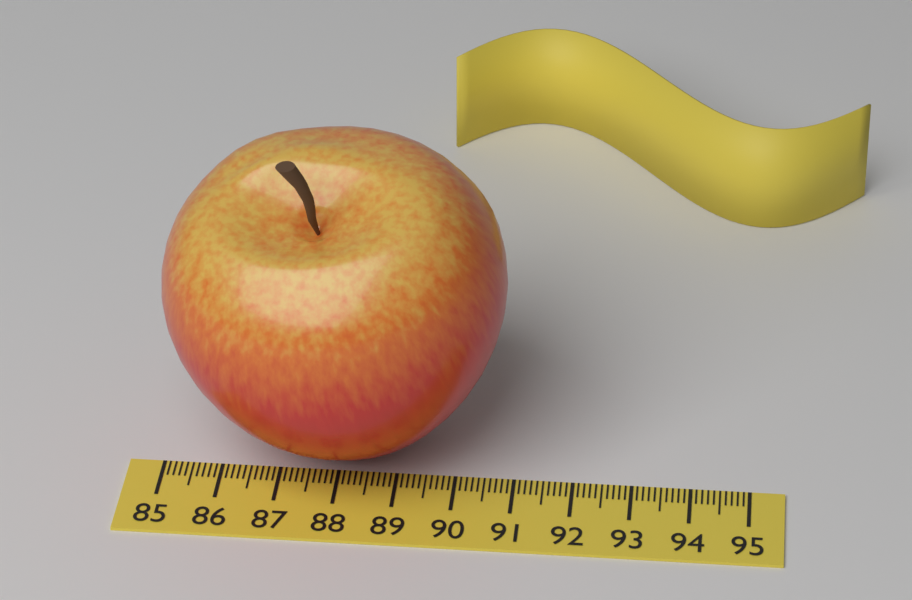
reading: 90.8 (no unit)
